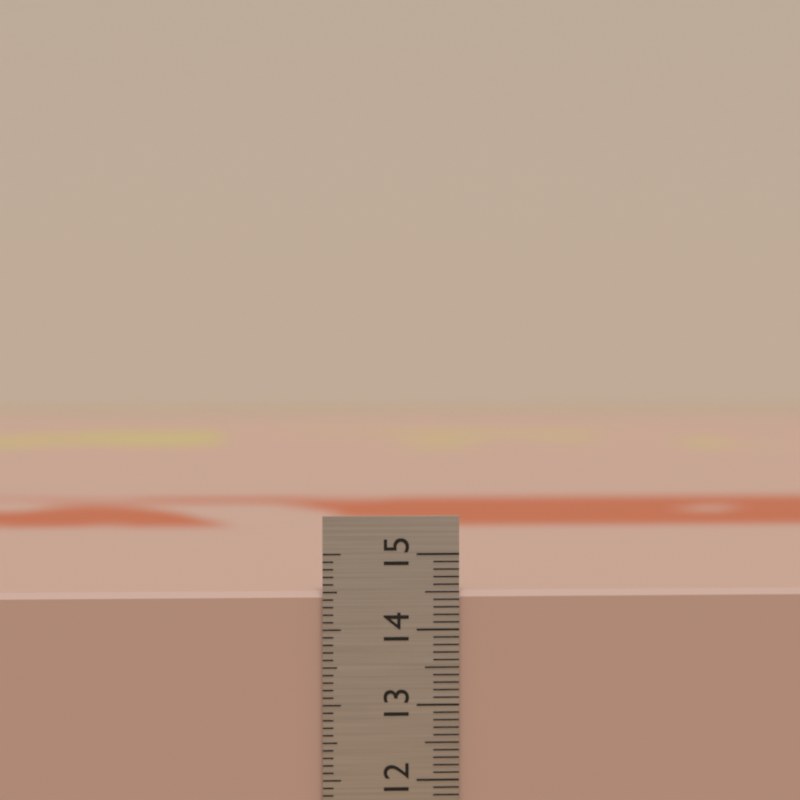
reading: 14.5 cm
